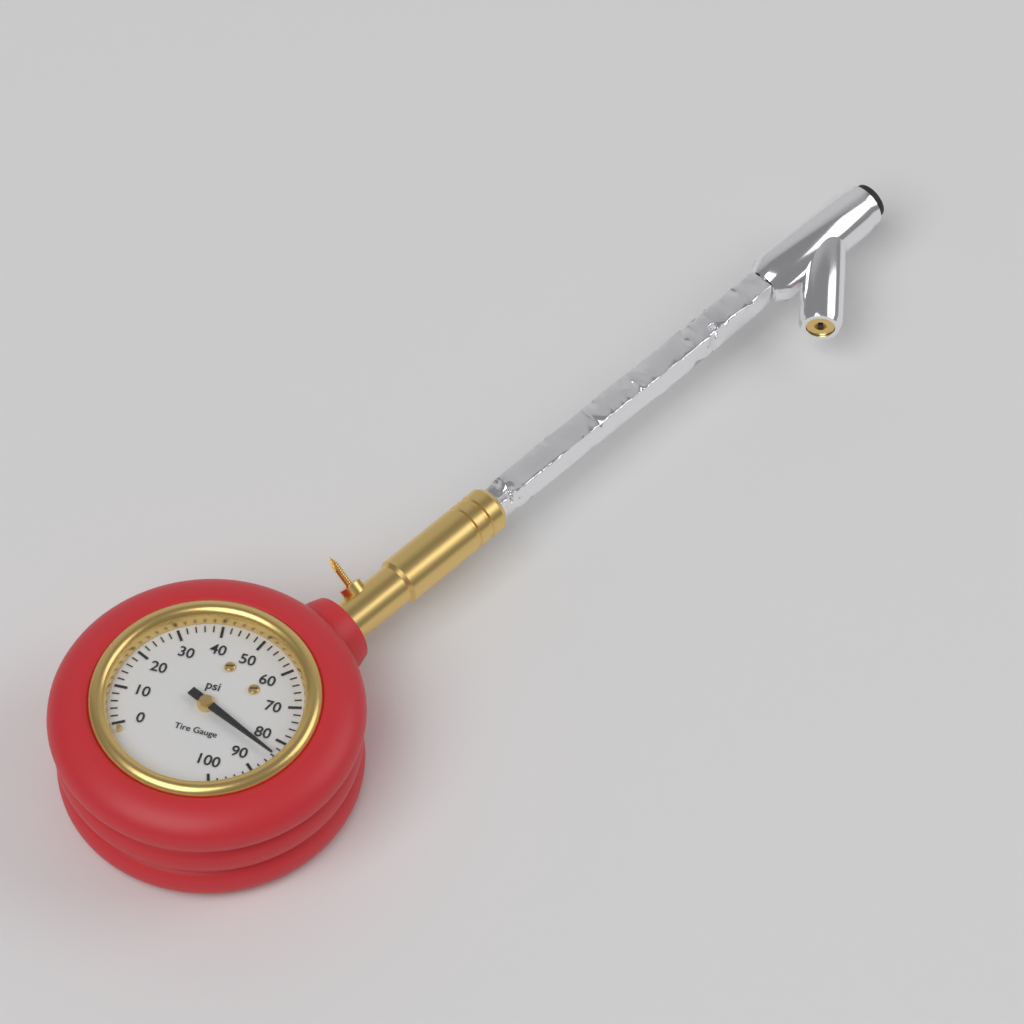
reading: 84 psi
